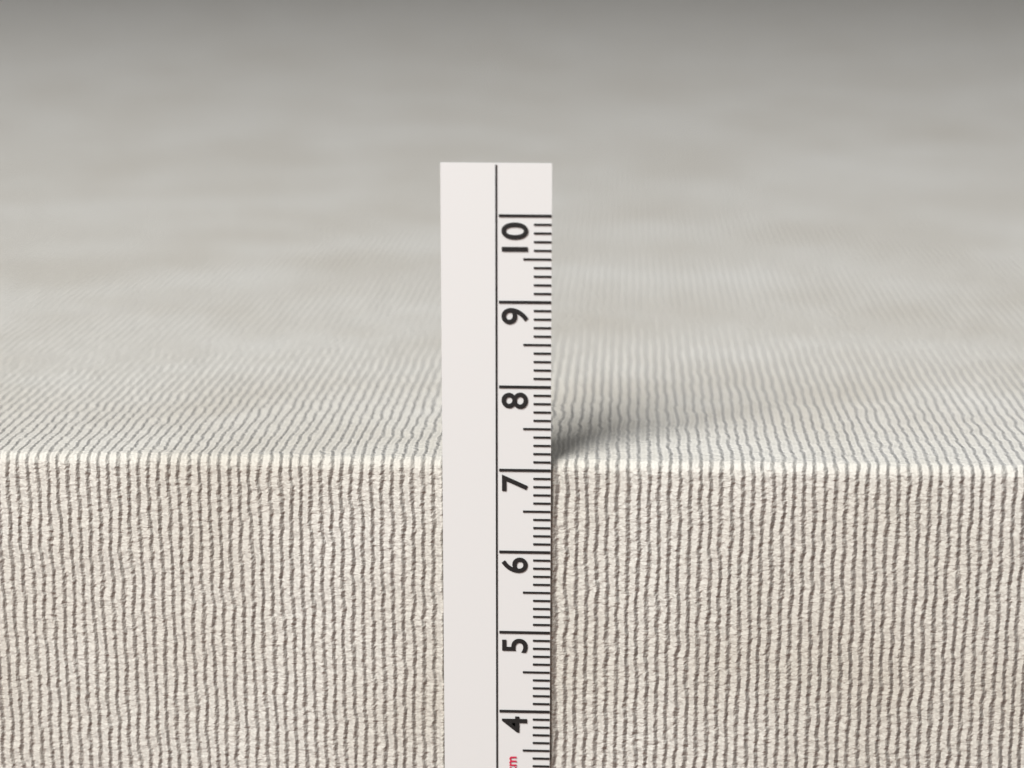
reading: 7.1 cm
